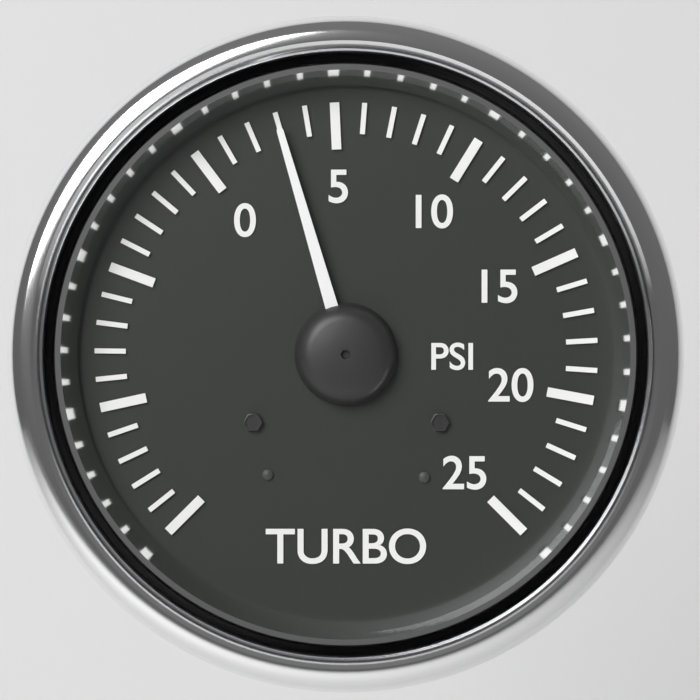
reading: 3 psi
